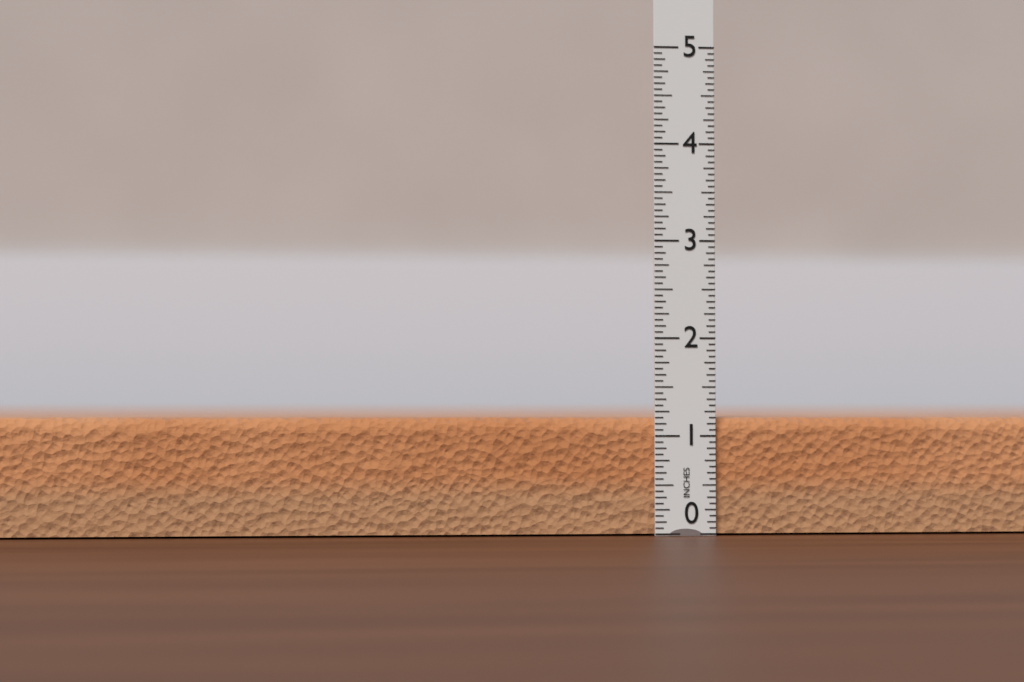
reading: 1.1875 in
